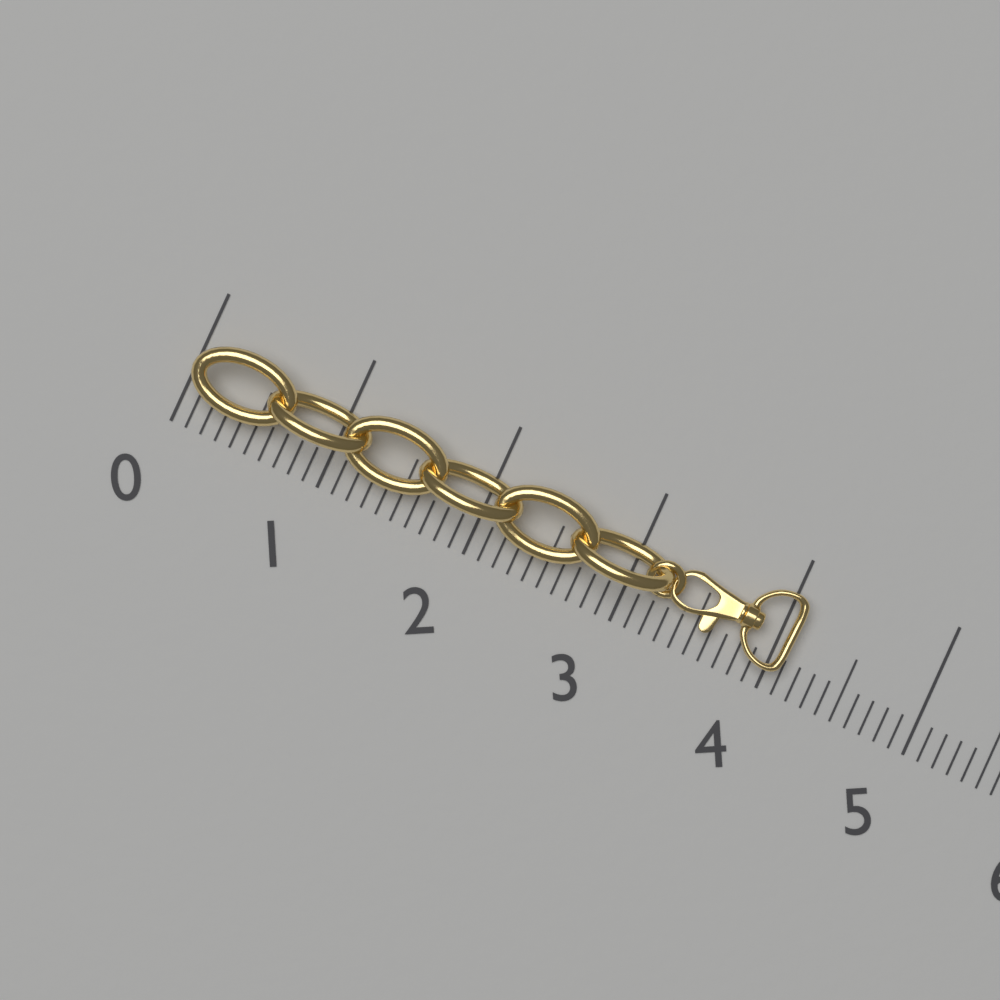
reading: 4.1 (no unit)
